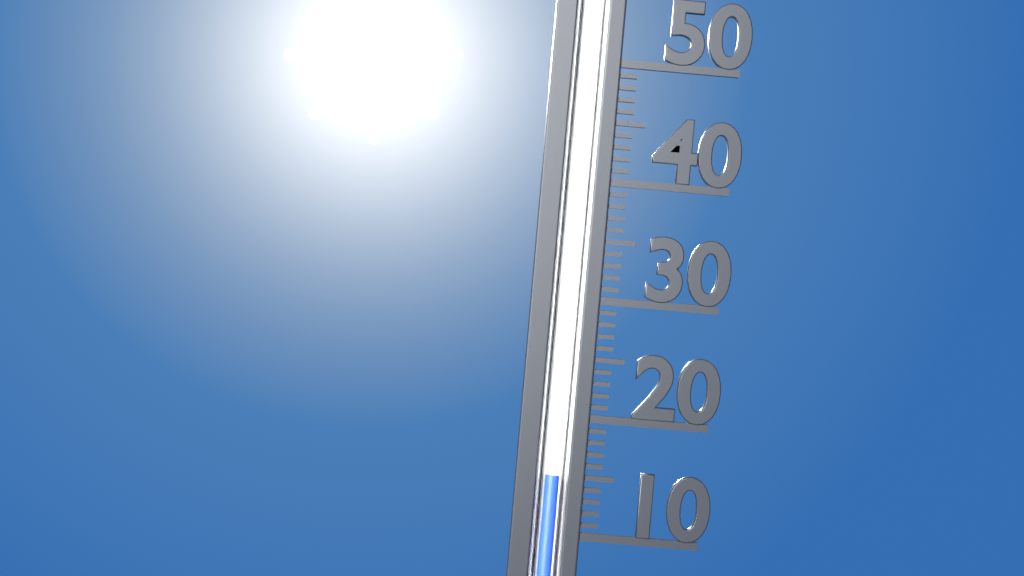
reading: 15 (no unit)
